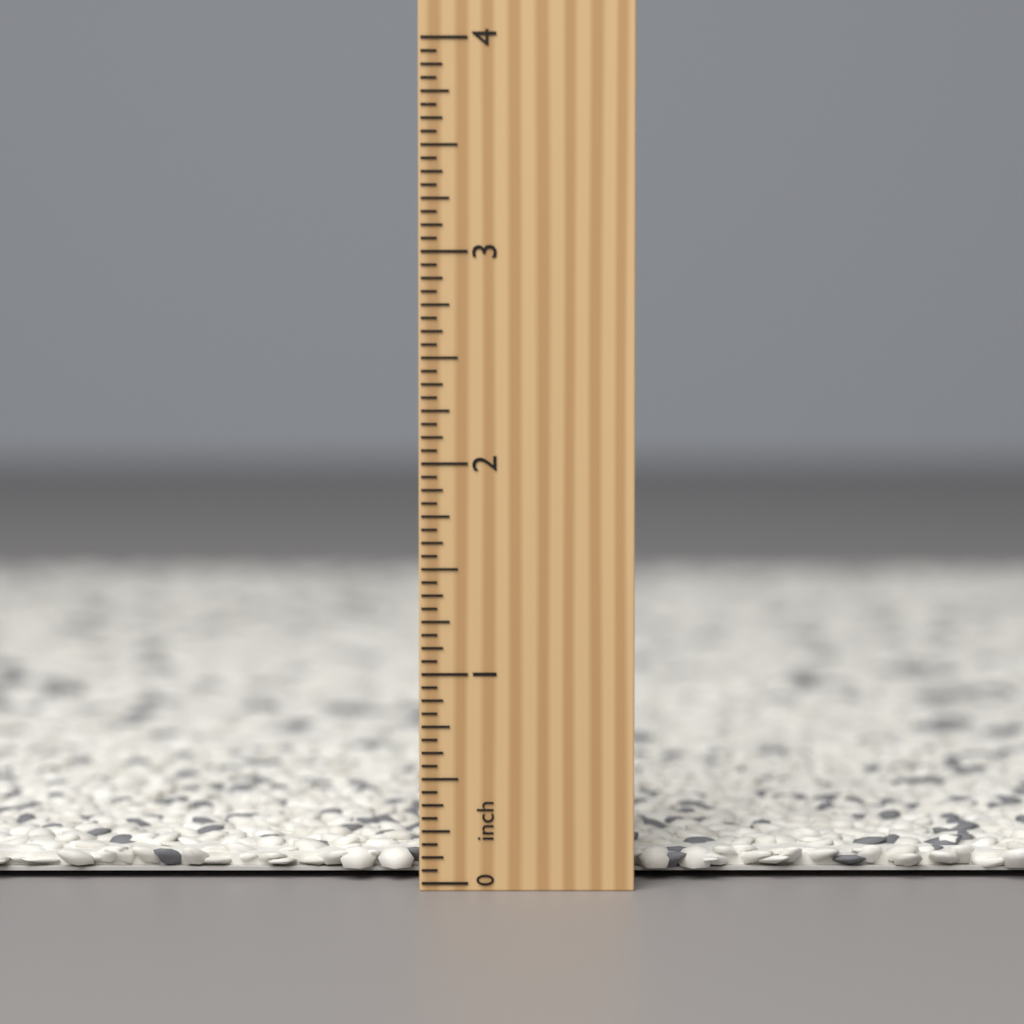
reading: 0.1250 inch
